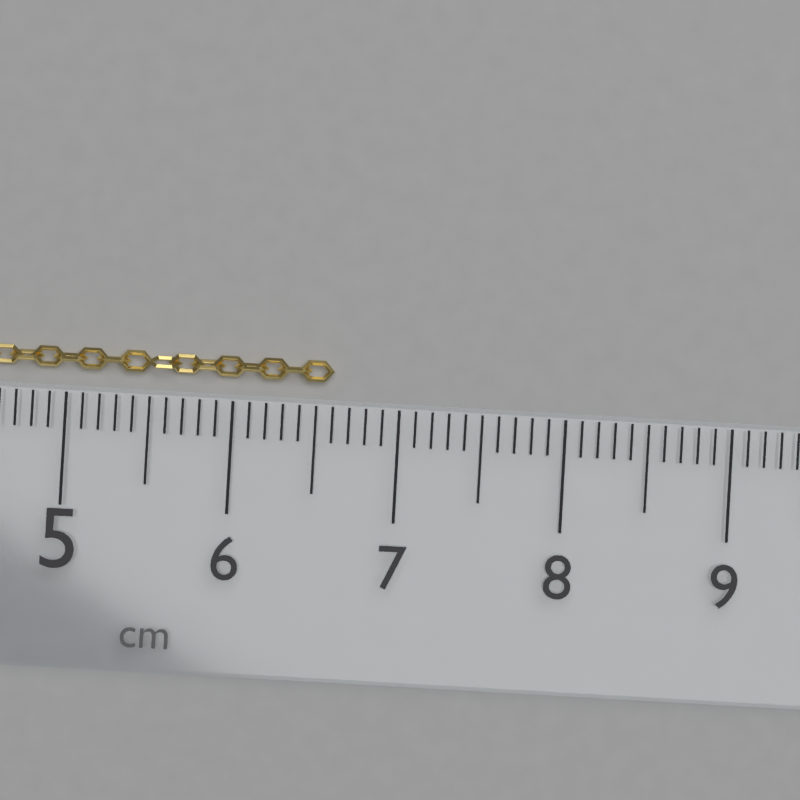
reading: 6.6 cm
